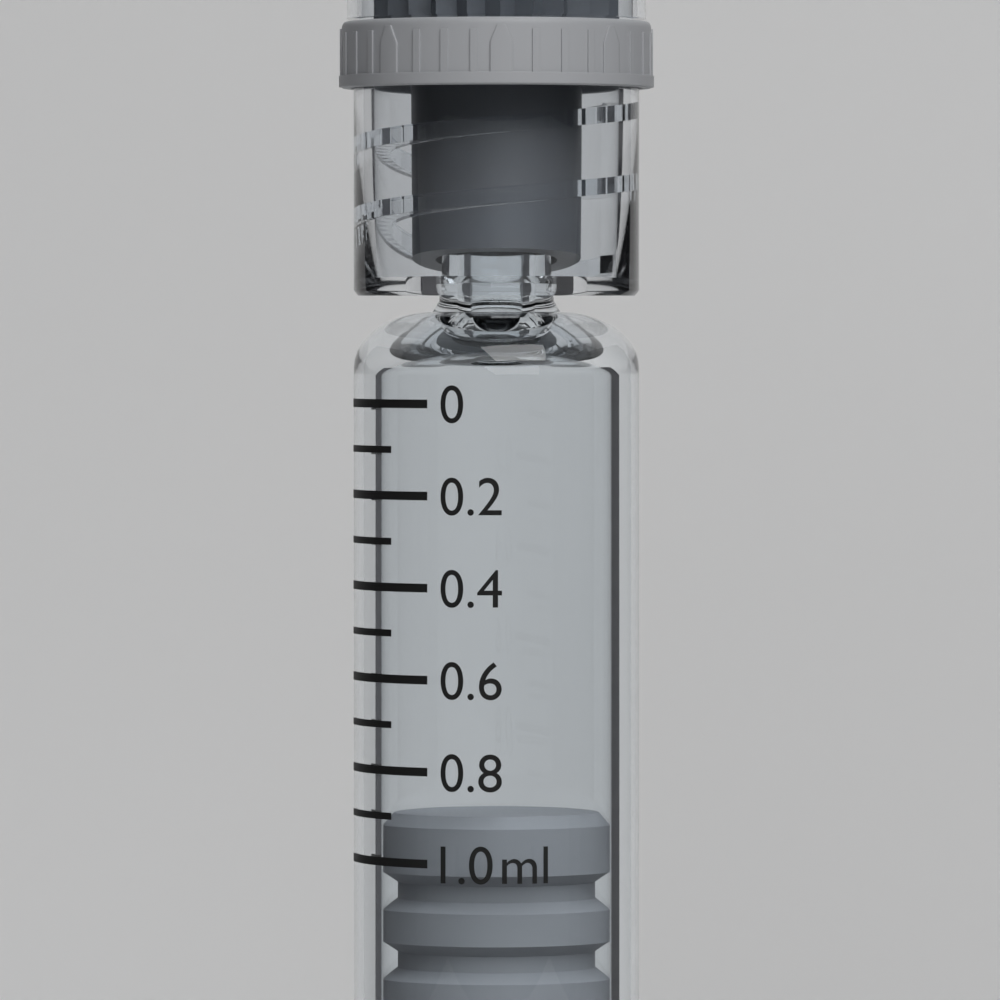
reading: 0.9 ml
